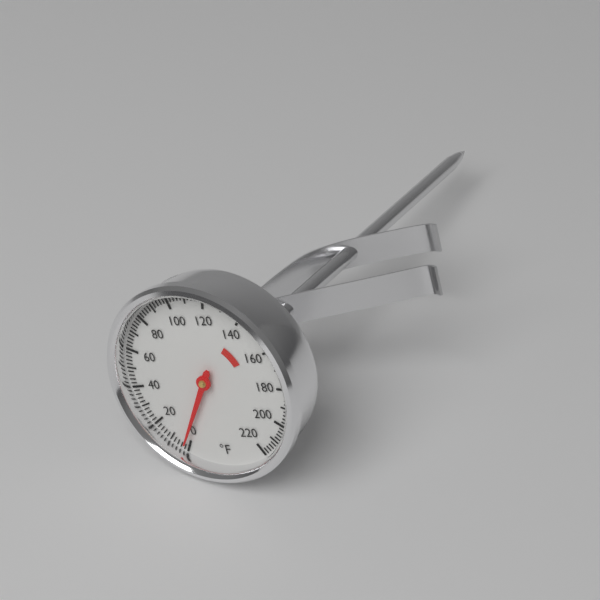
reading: 2 °F
